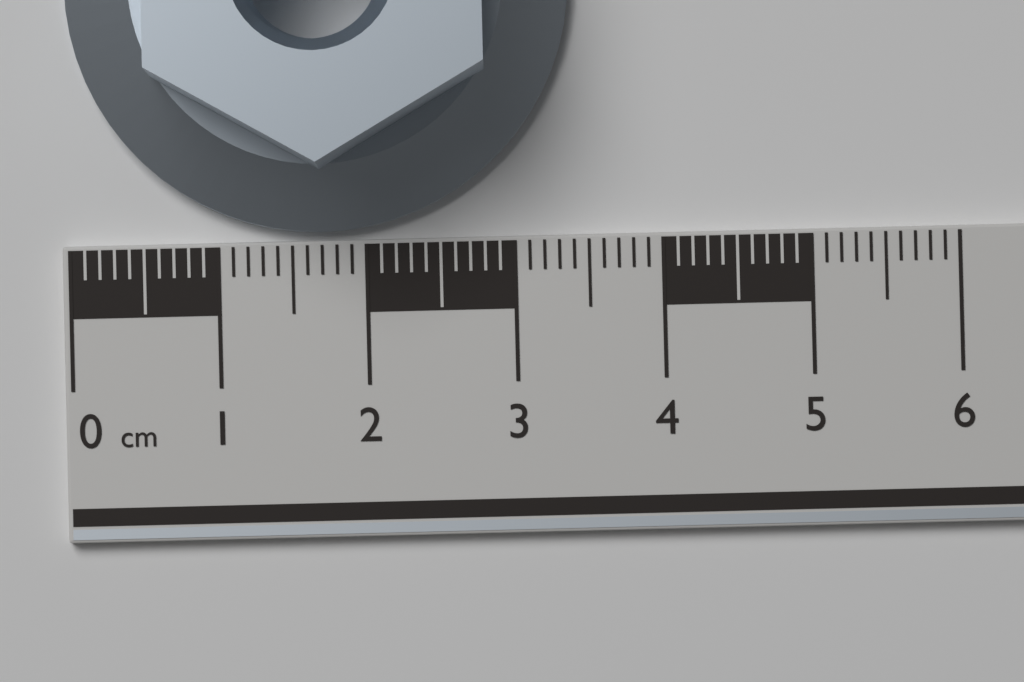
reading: 3.4 cm
